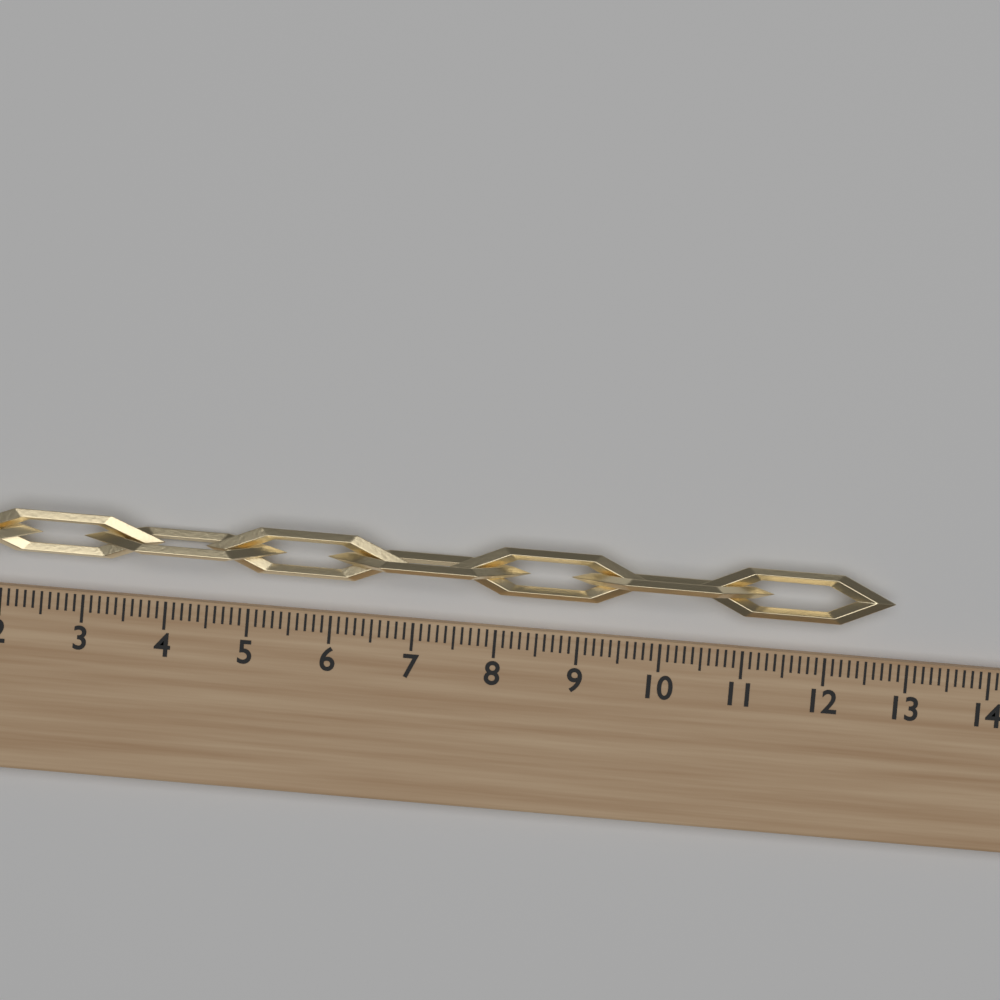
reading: 12.8 (no unit)
